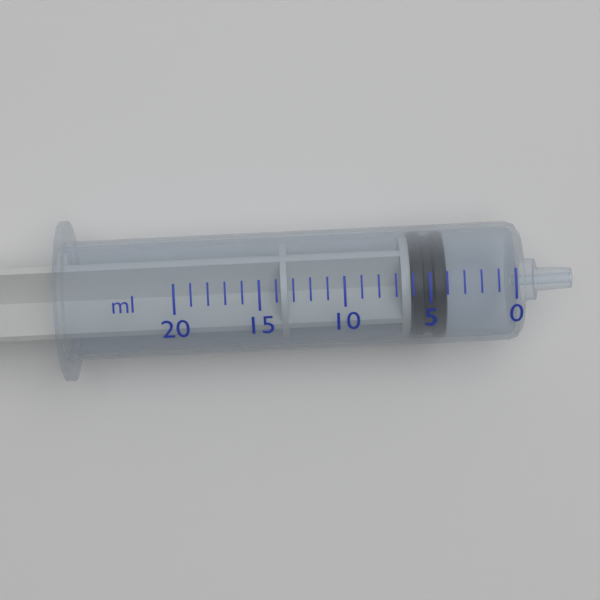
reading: 4 ml
